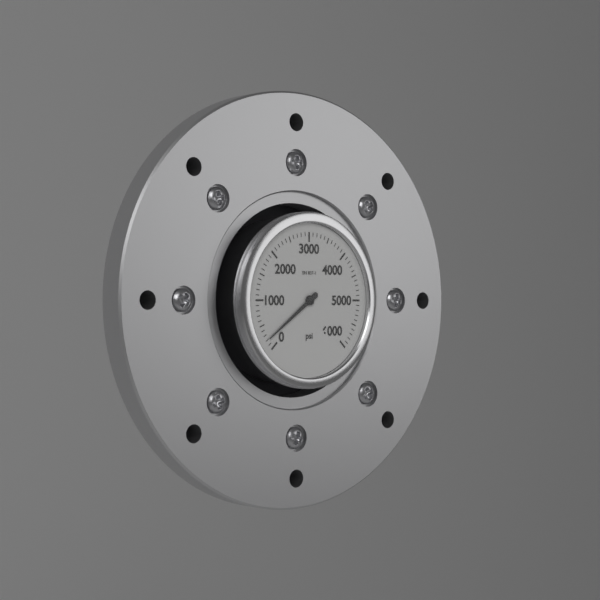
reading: 200 psi
